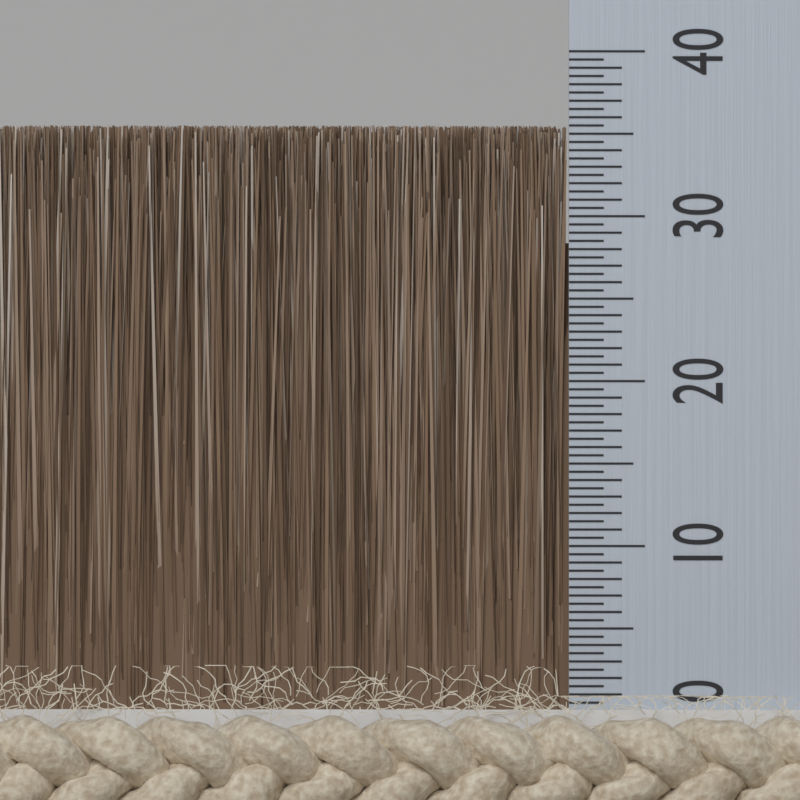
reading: 35.5 (no unit)
